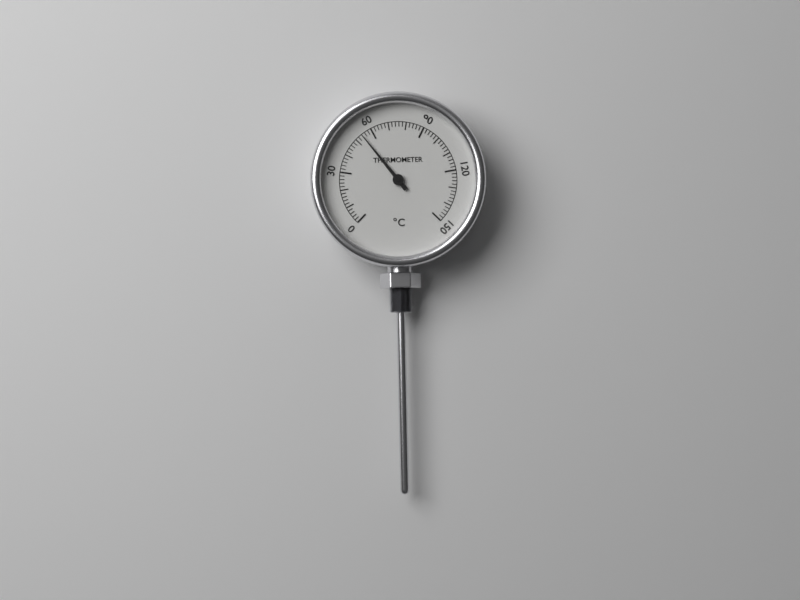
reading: 54 °C
